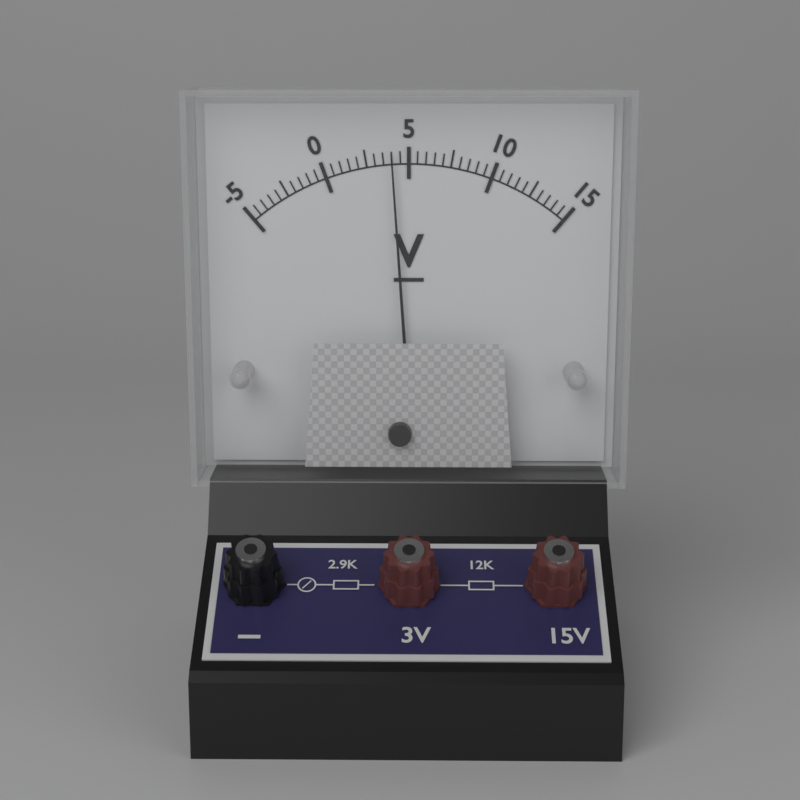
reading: 4.0 V
